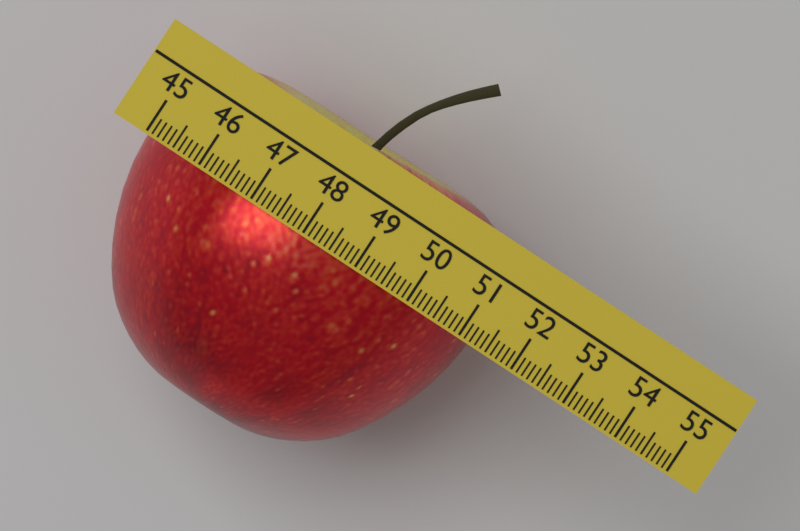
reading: 51.3 (no unit)
